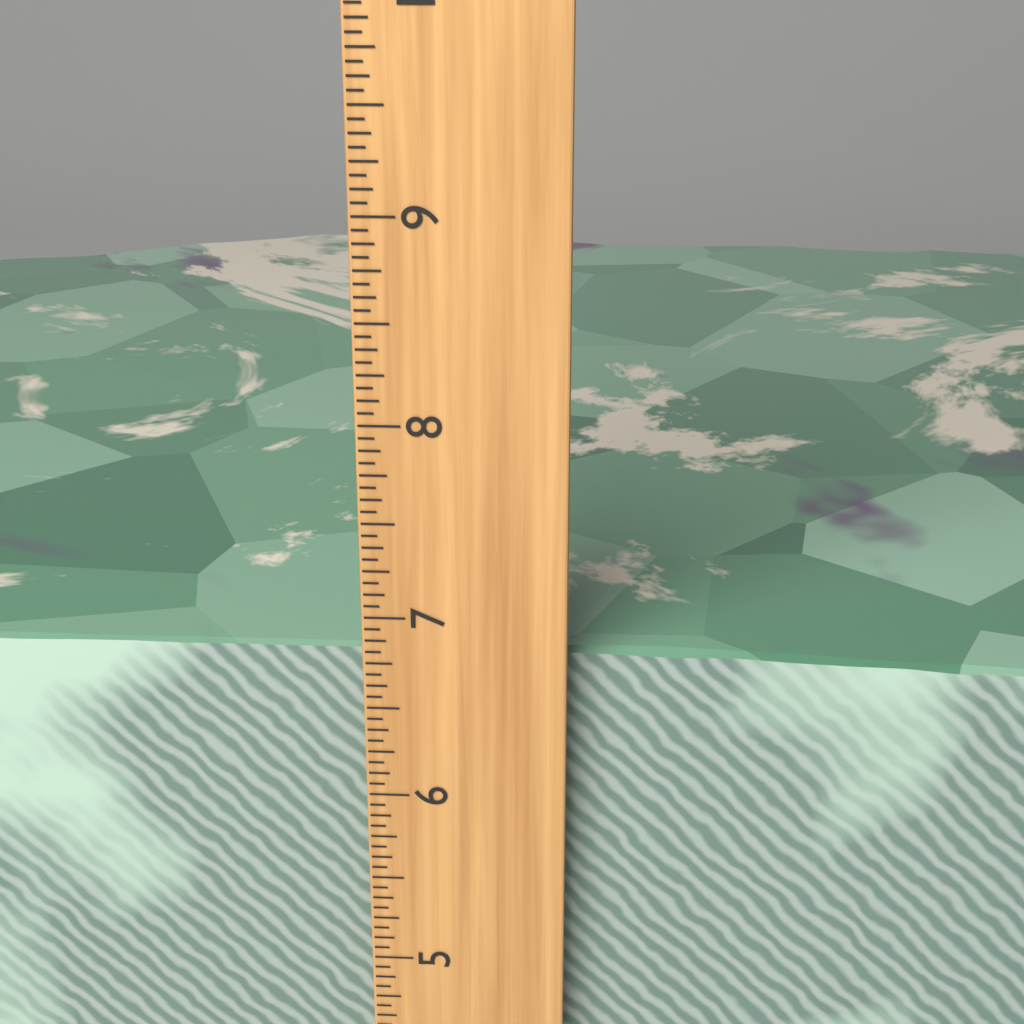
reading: 6.7500 inch
